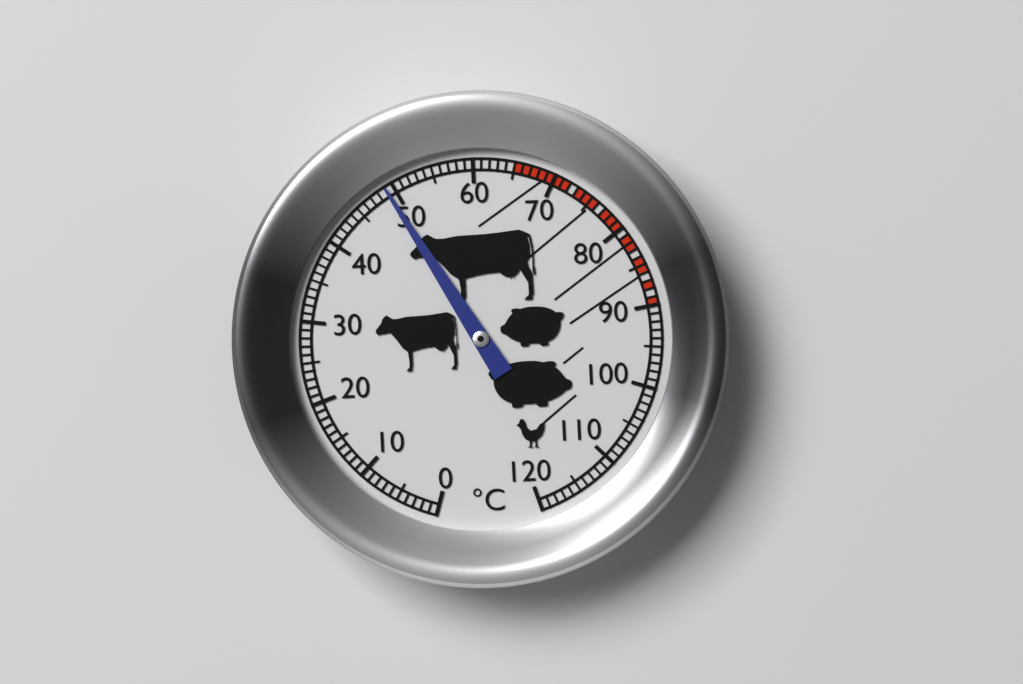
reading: 49 °C
